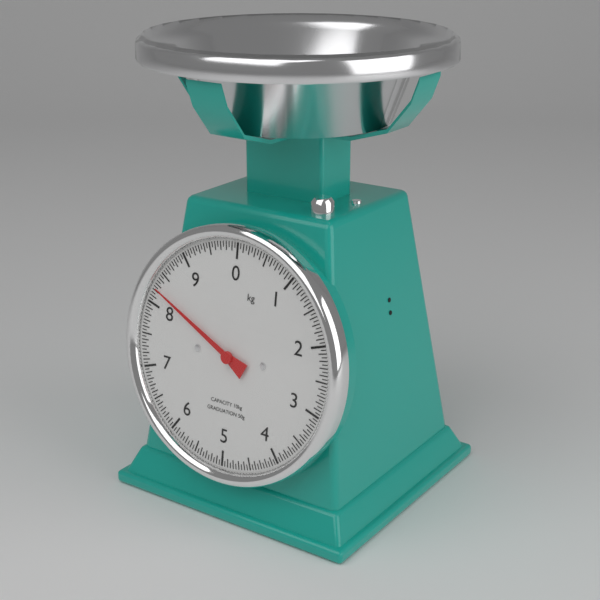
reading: 8.25 kg
